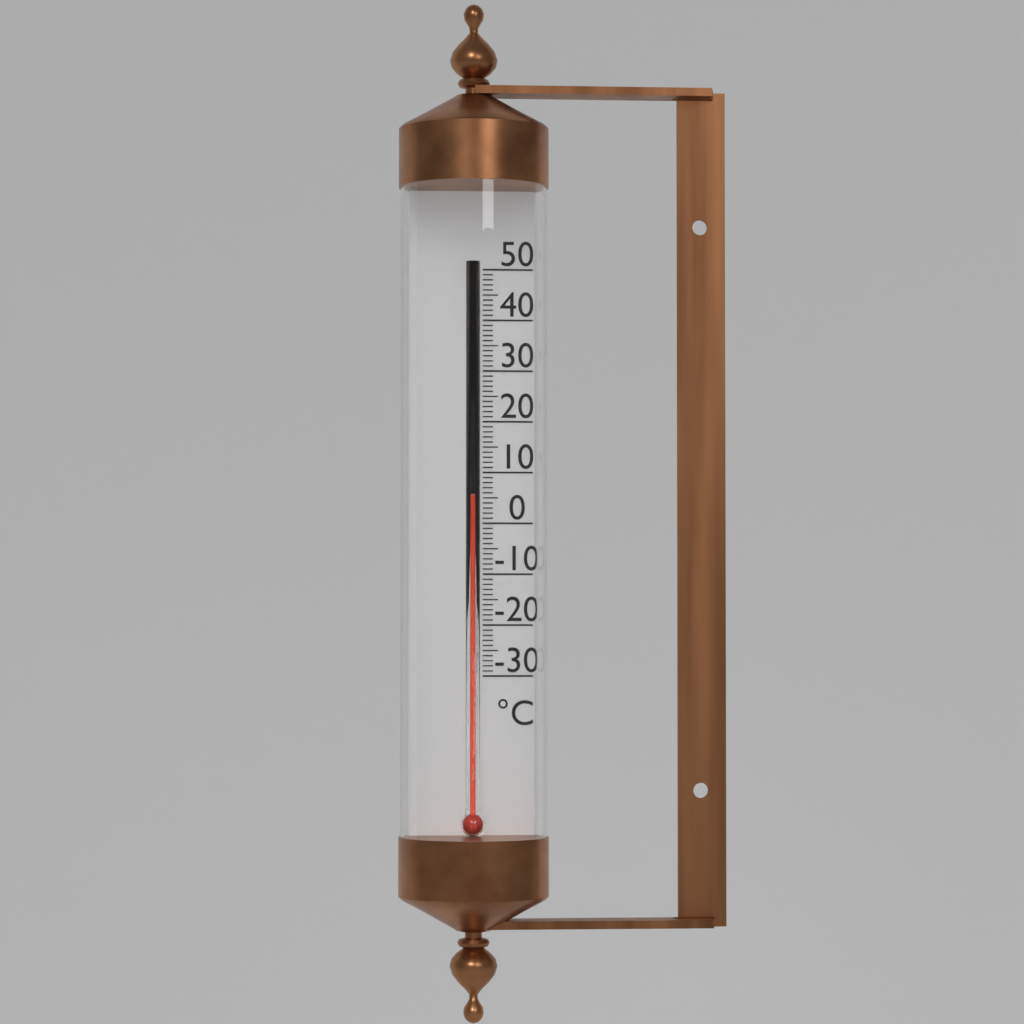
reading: 5 °C
